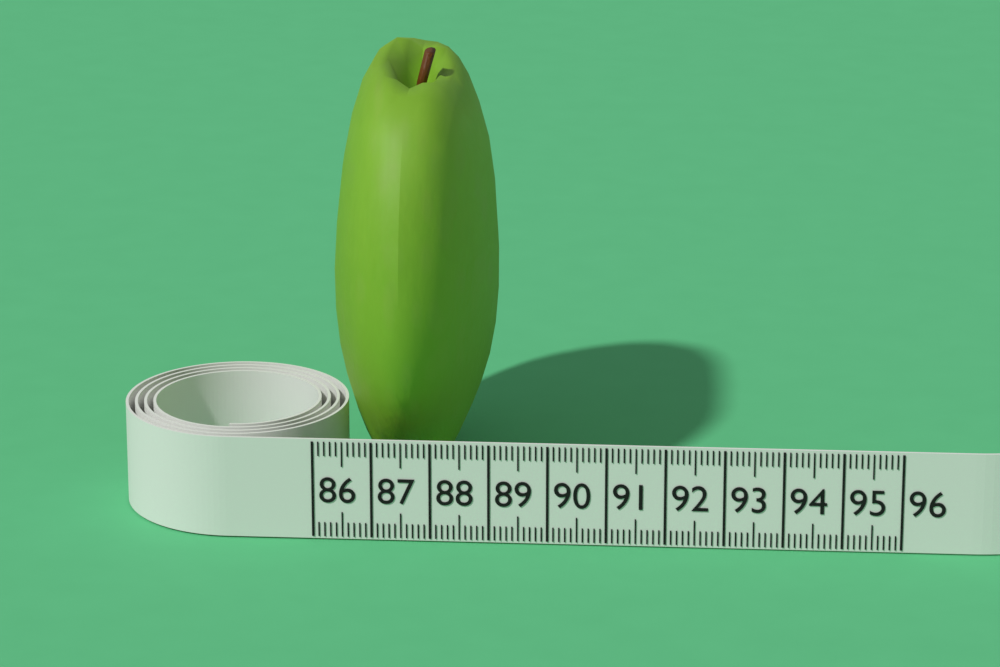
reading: 88.9 (no unit)
